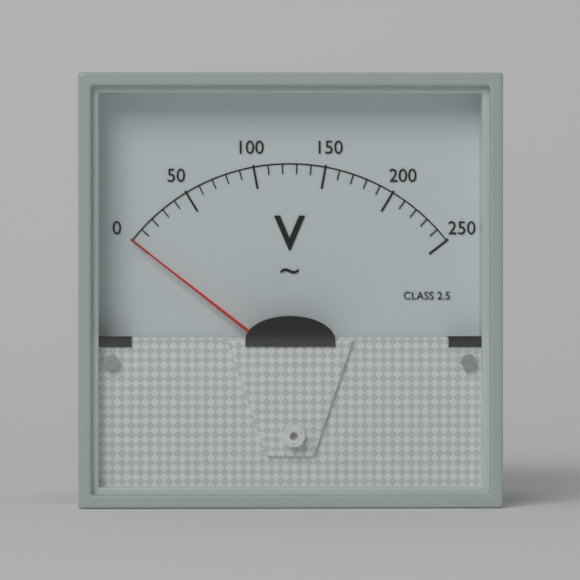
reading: 0 V
